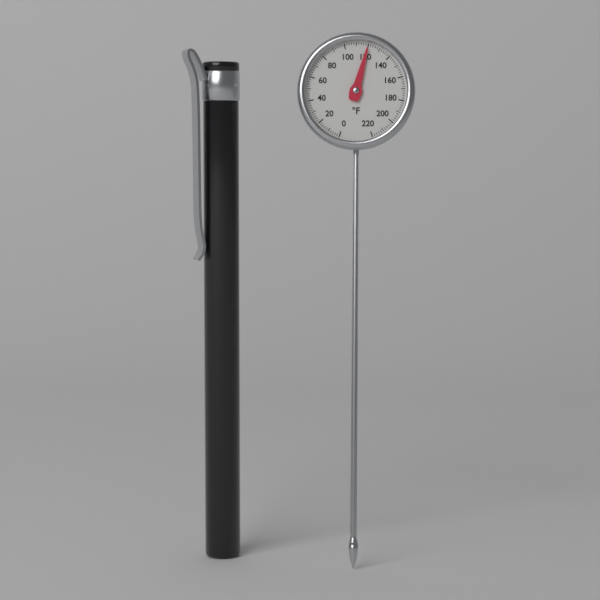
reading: 120 °F
